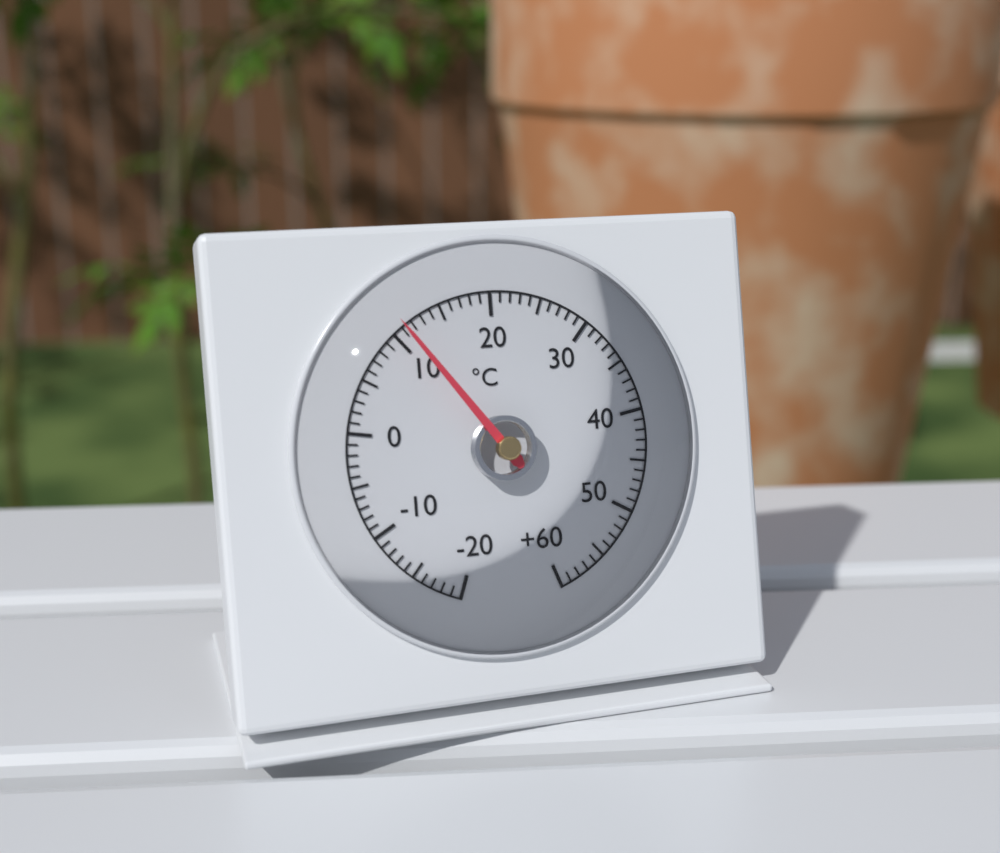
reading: 11 °C
